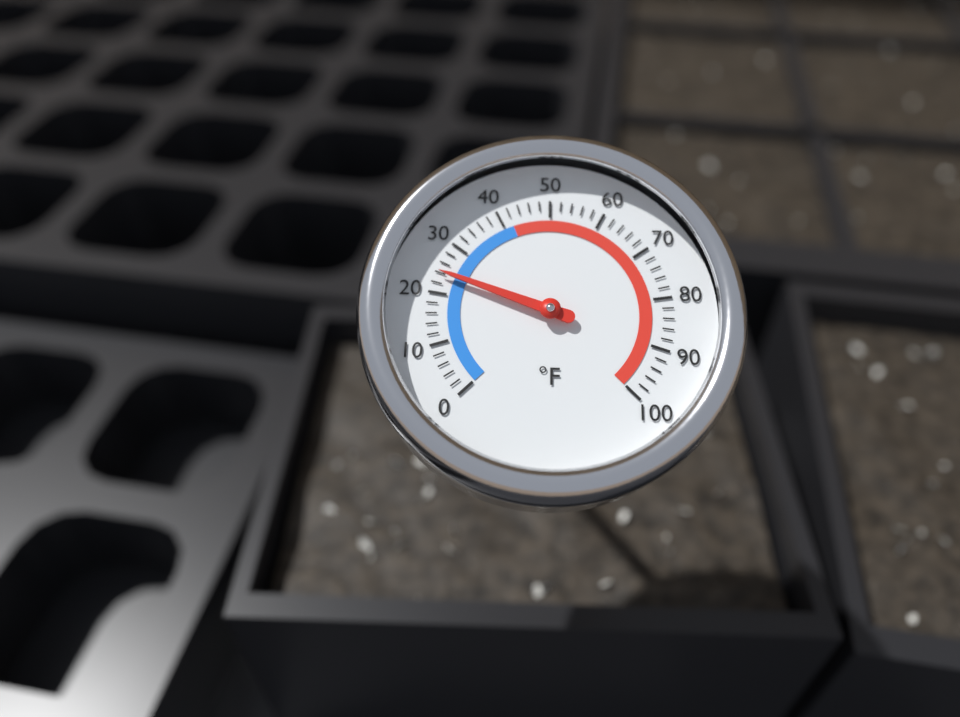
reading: 24 °F
